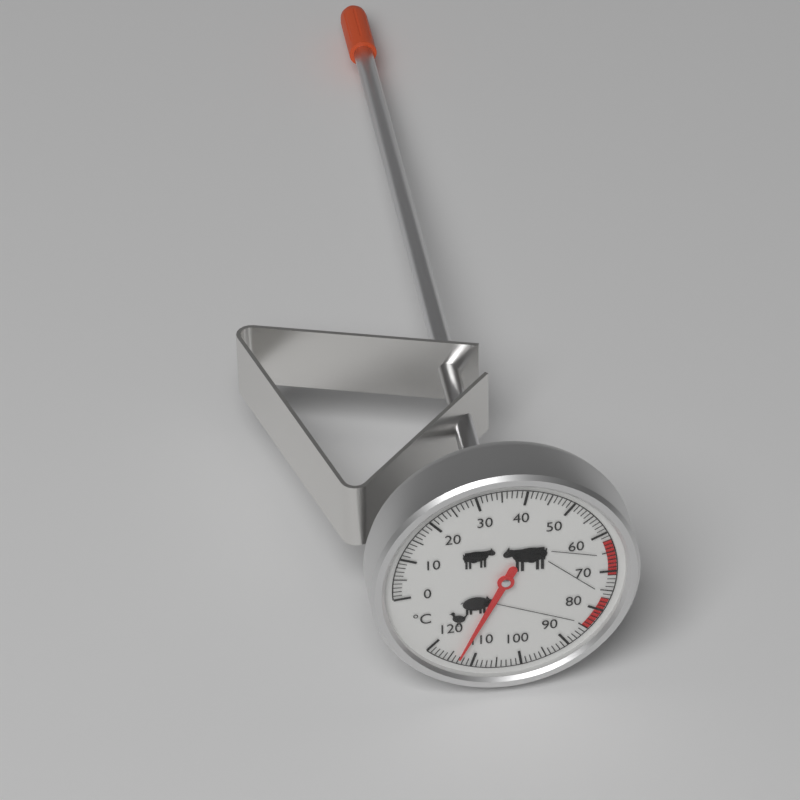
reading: 113 °C
